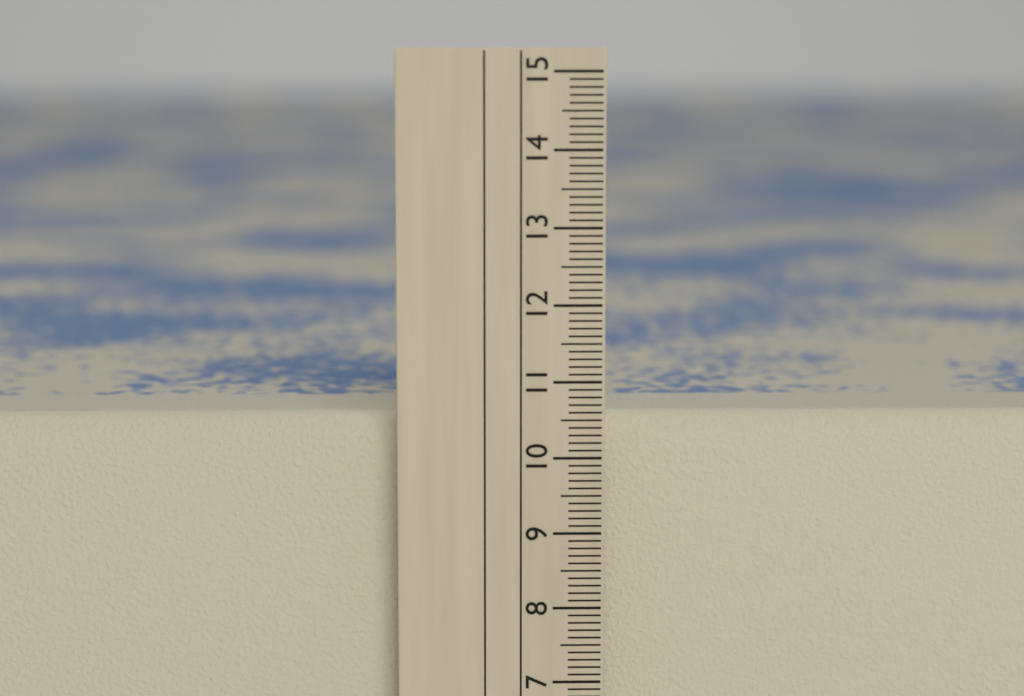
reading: 10.5 cm
